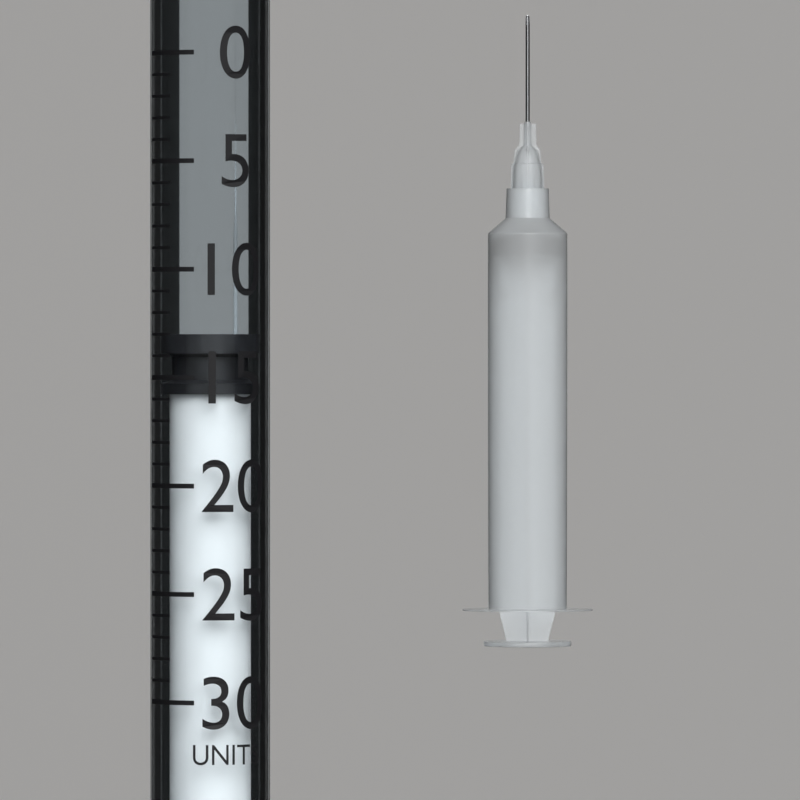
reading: 13 units
